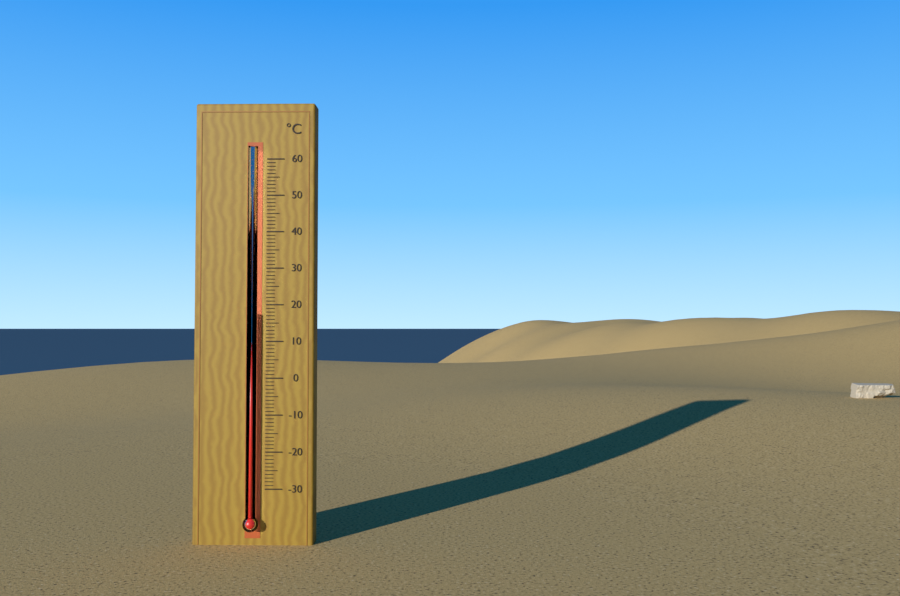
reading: 18 °C
